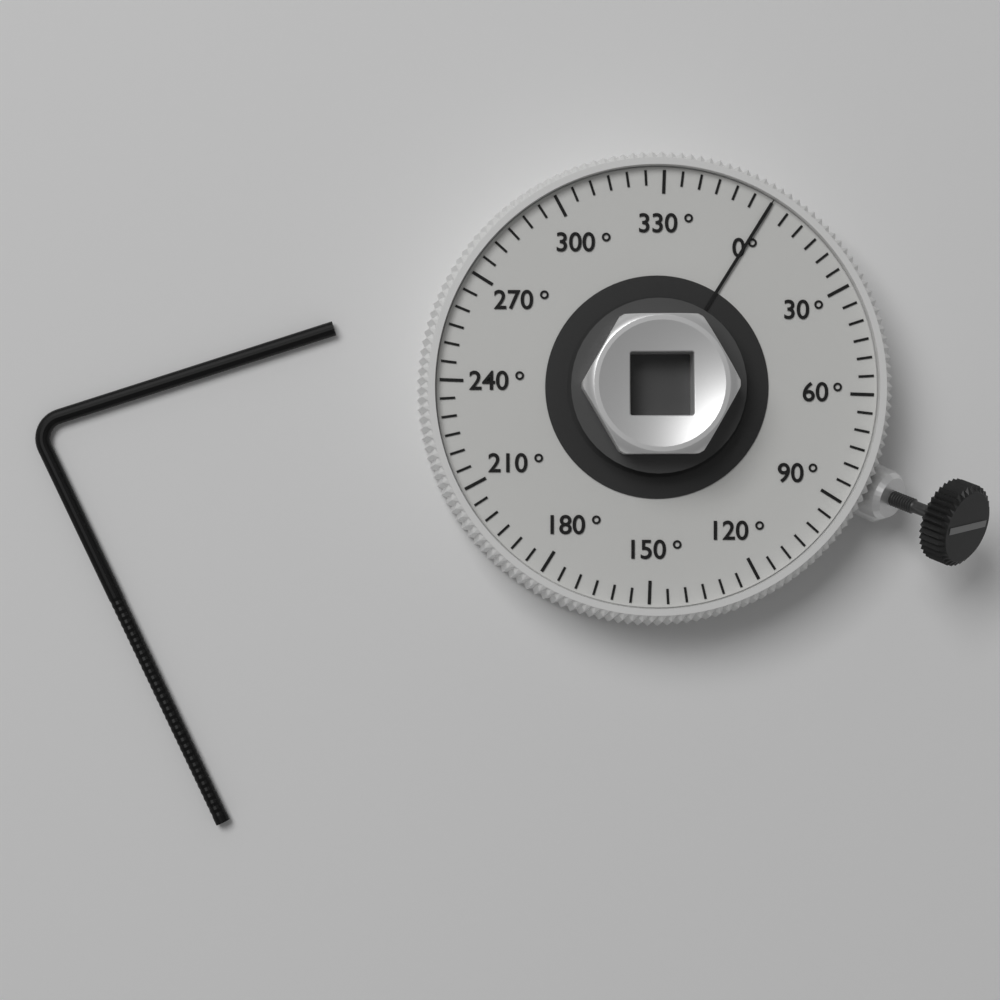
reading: 0 °
